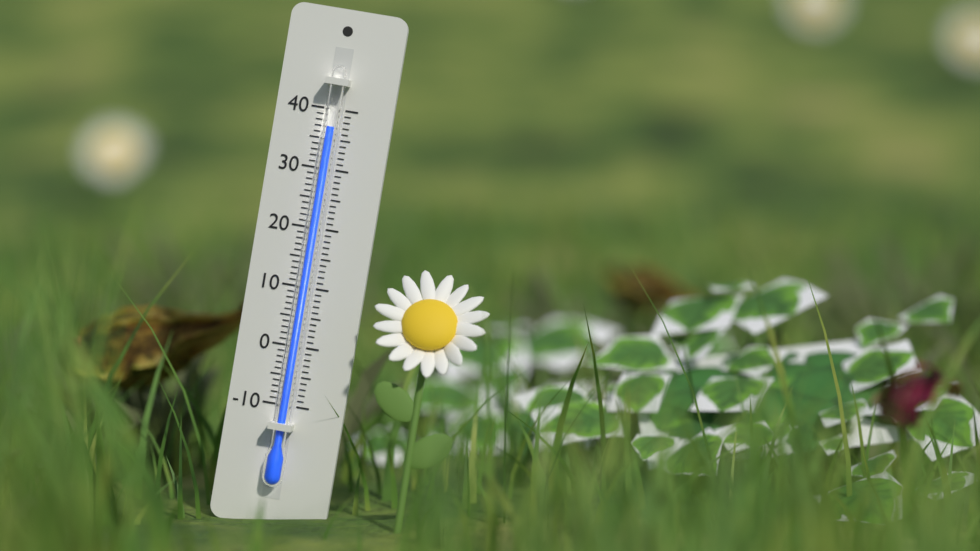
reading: 37 (no unit)
